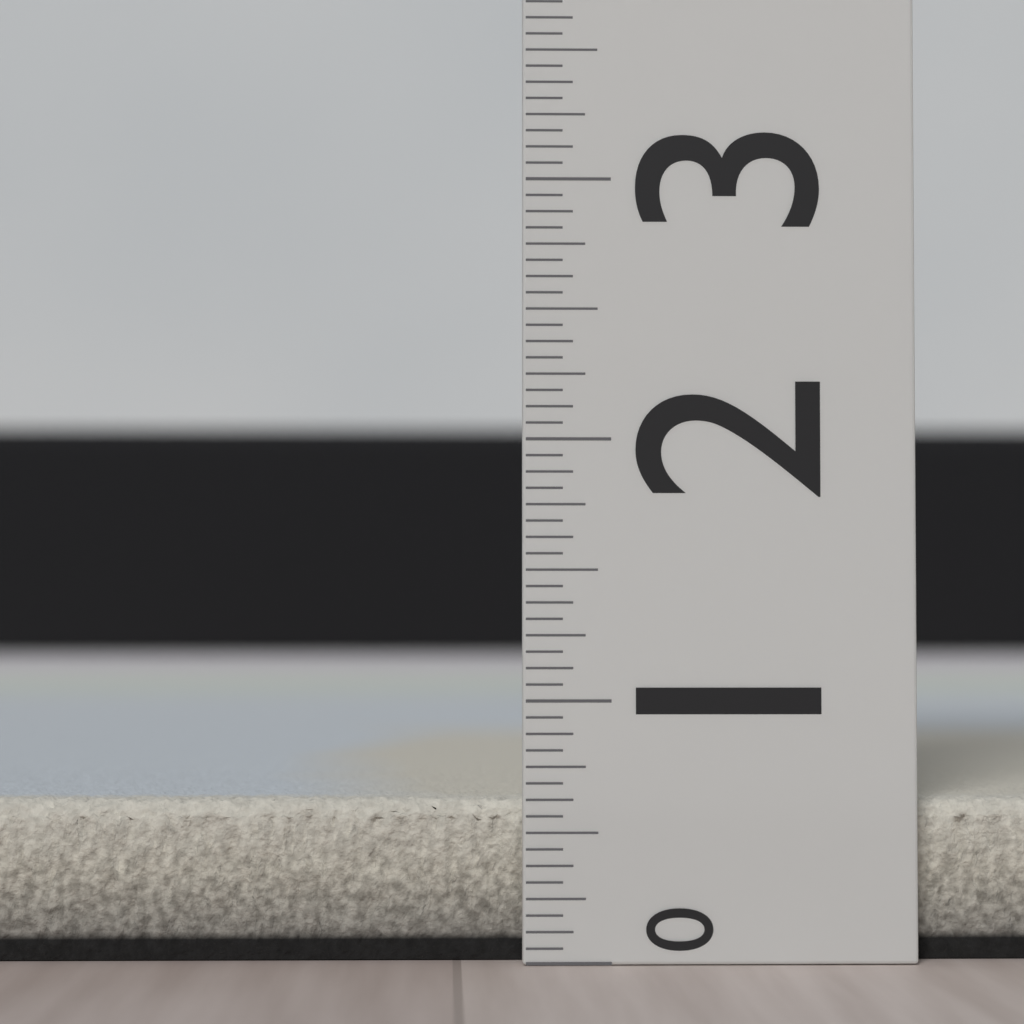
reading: 0.6250 (no unit)
